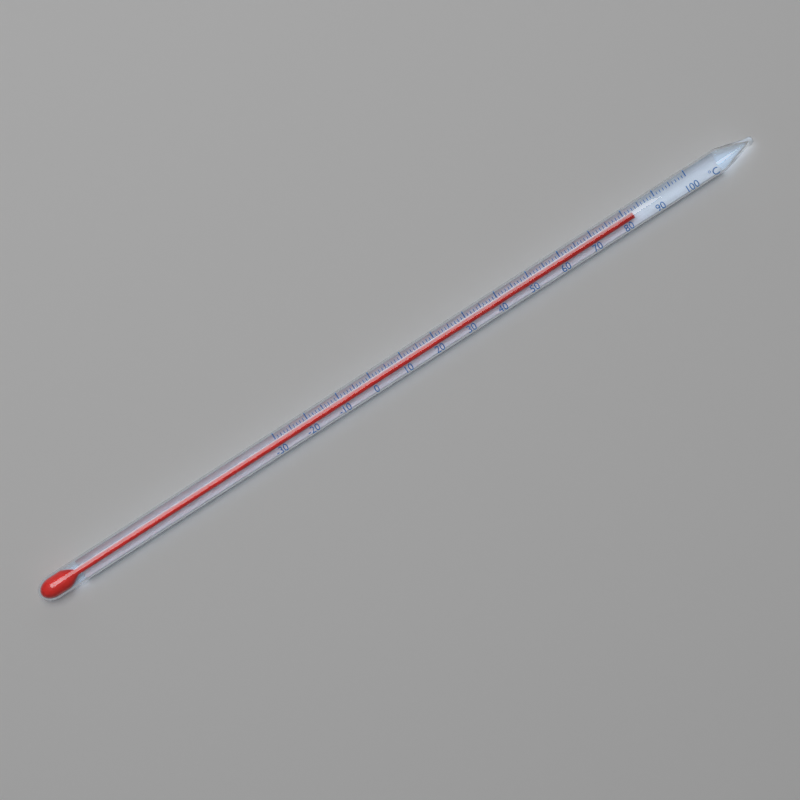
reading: 83 °C
